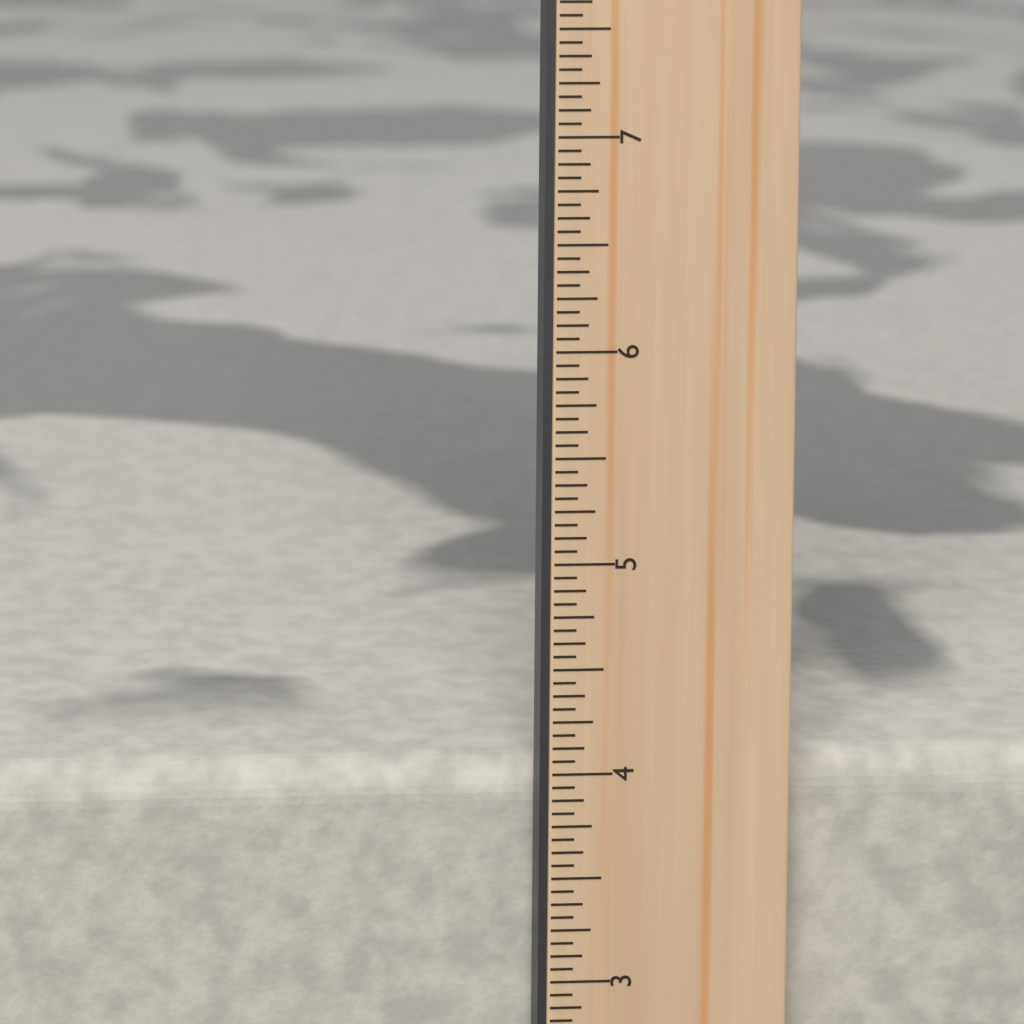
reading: 4.0000 in
